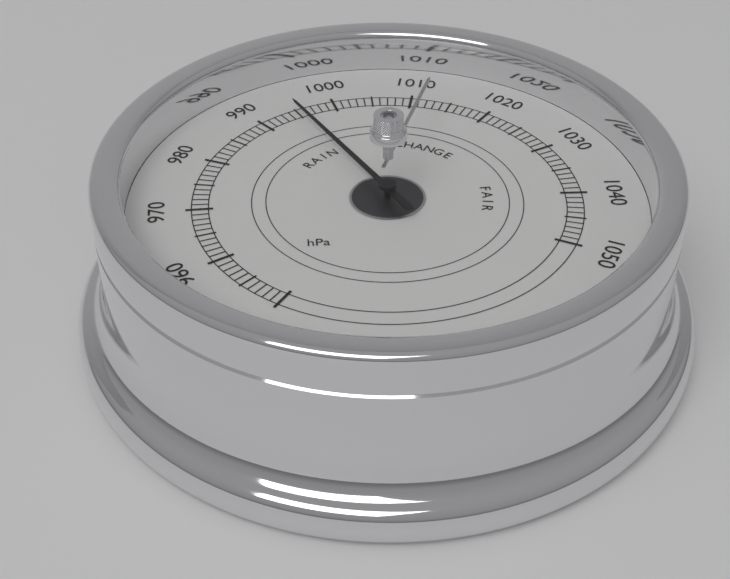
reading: 995 hPa
